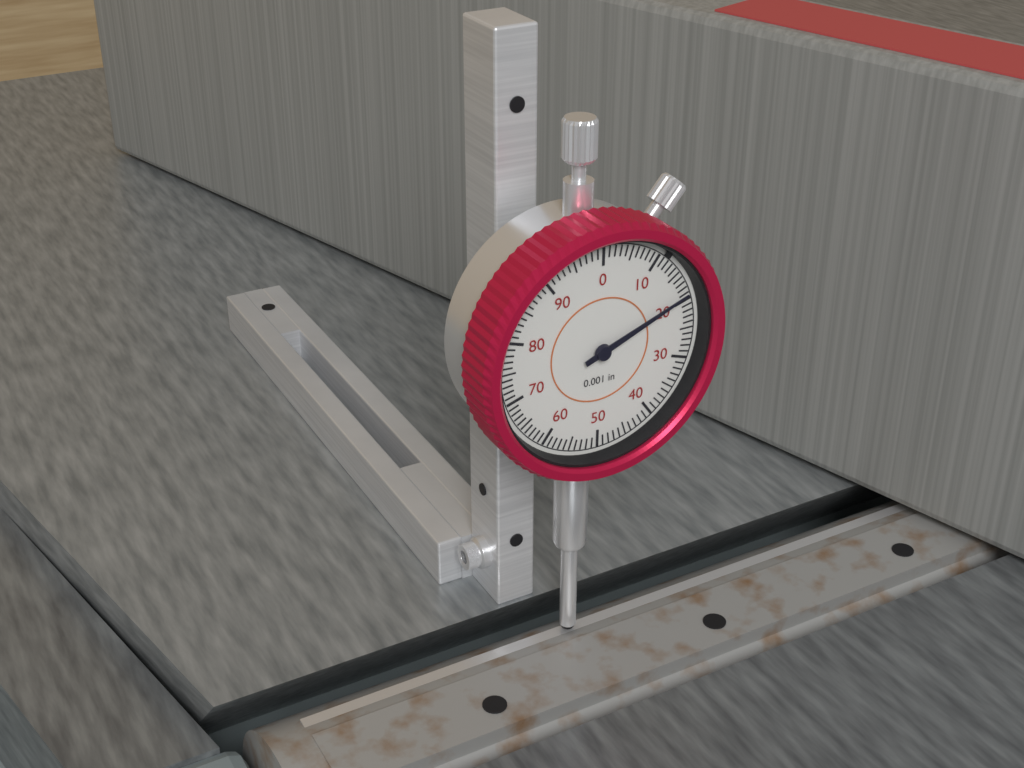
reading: 0.019 in
